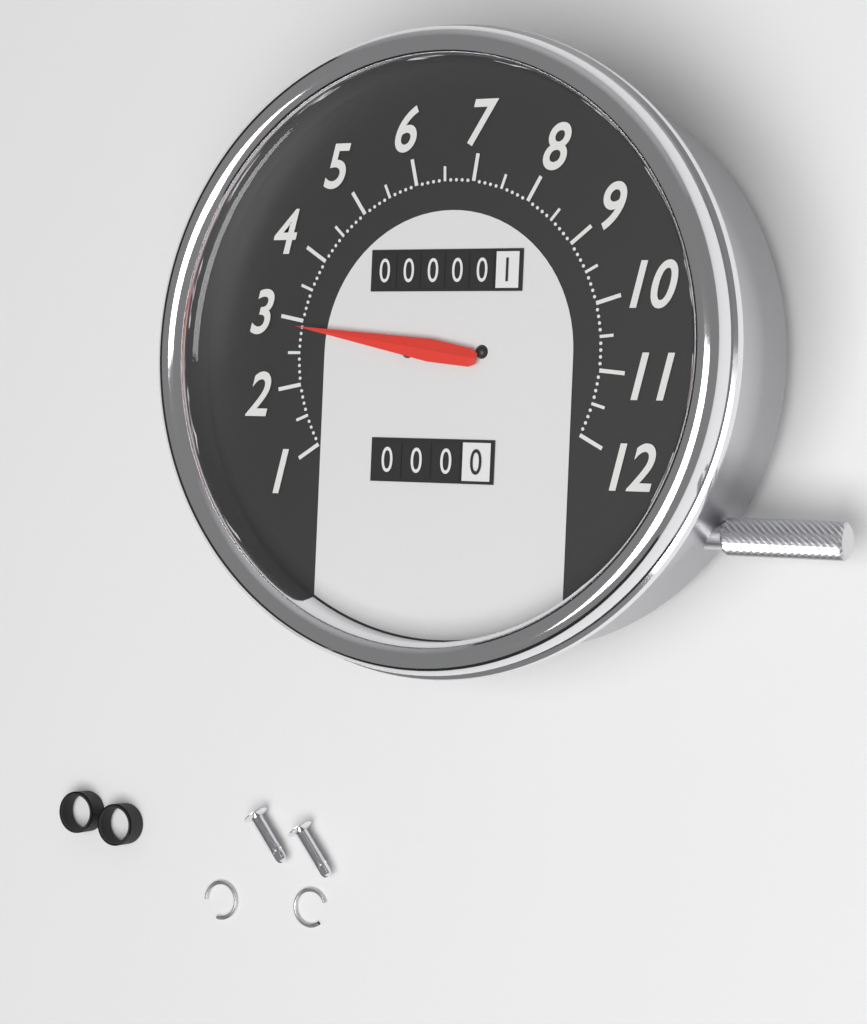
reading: 2.9 (no unit)
